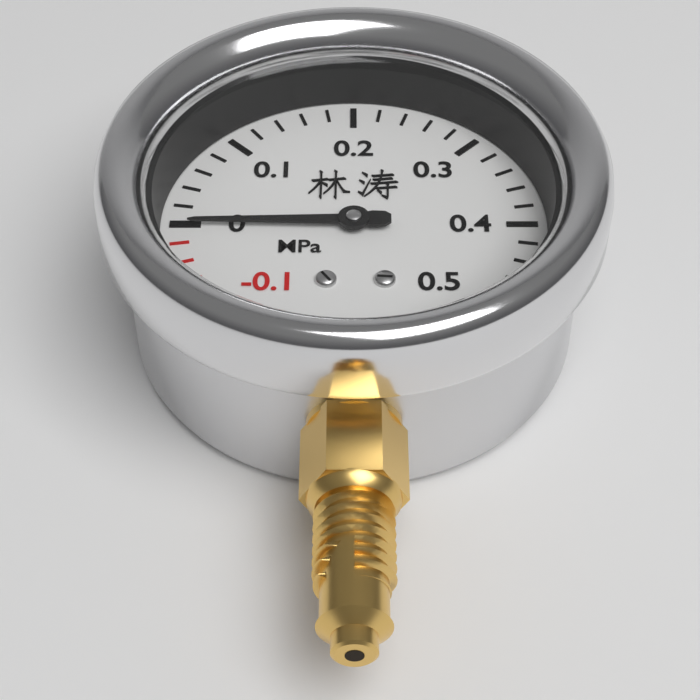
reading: 0.00 MPa
